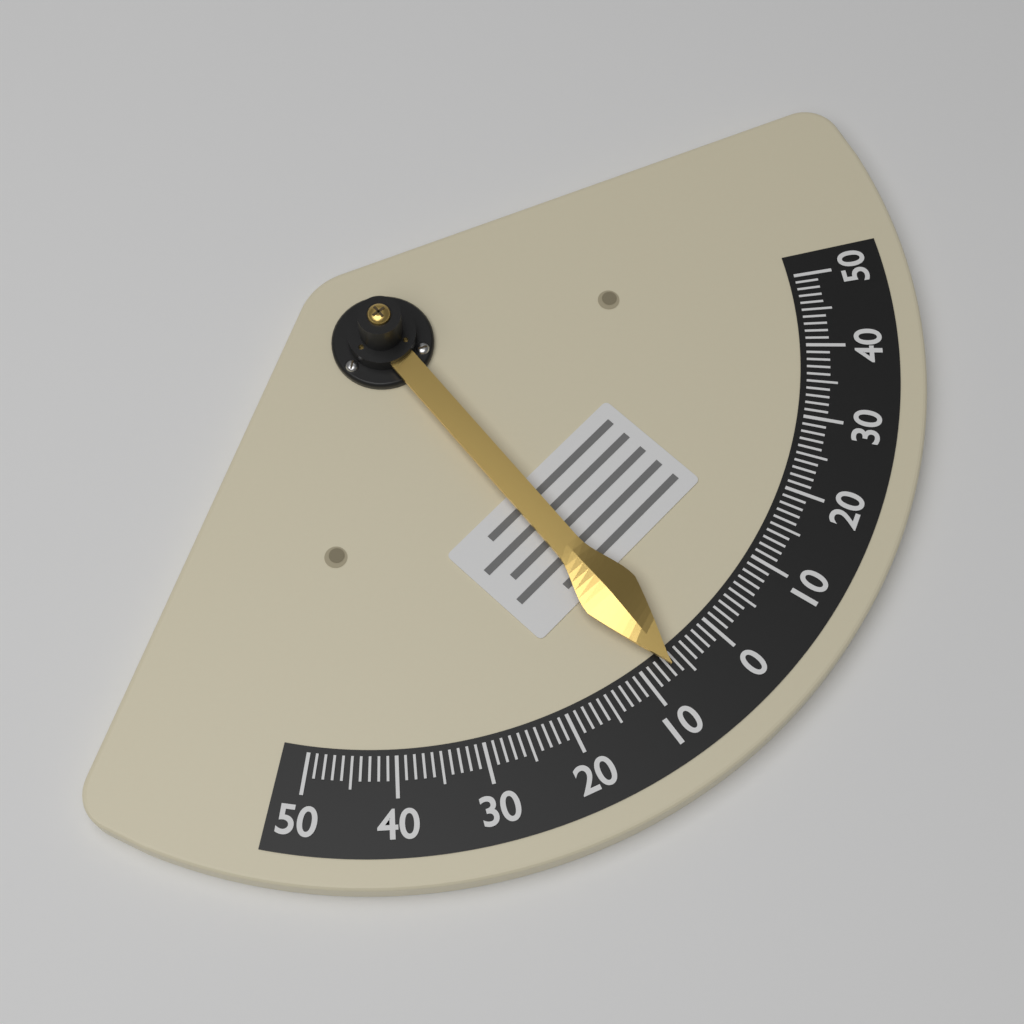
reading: -7 (no unit)
